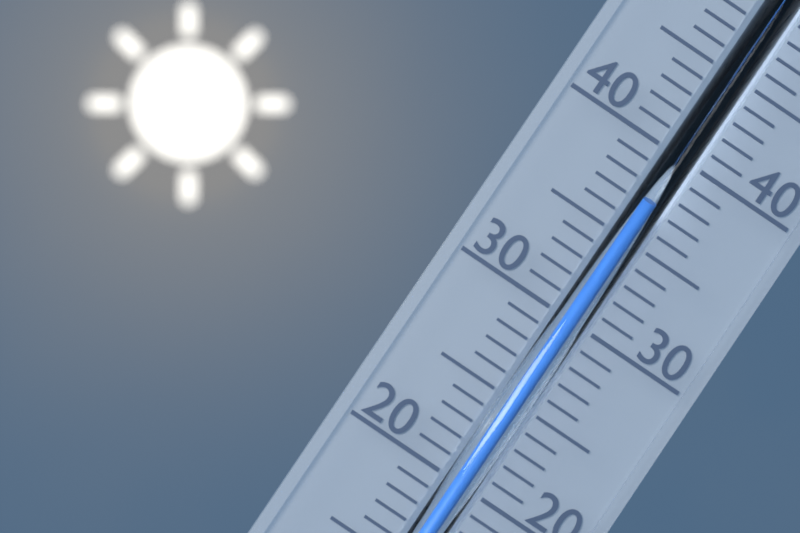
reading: 37 °C
